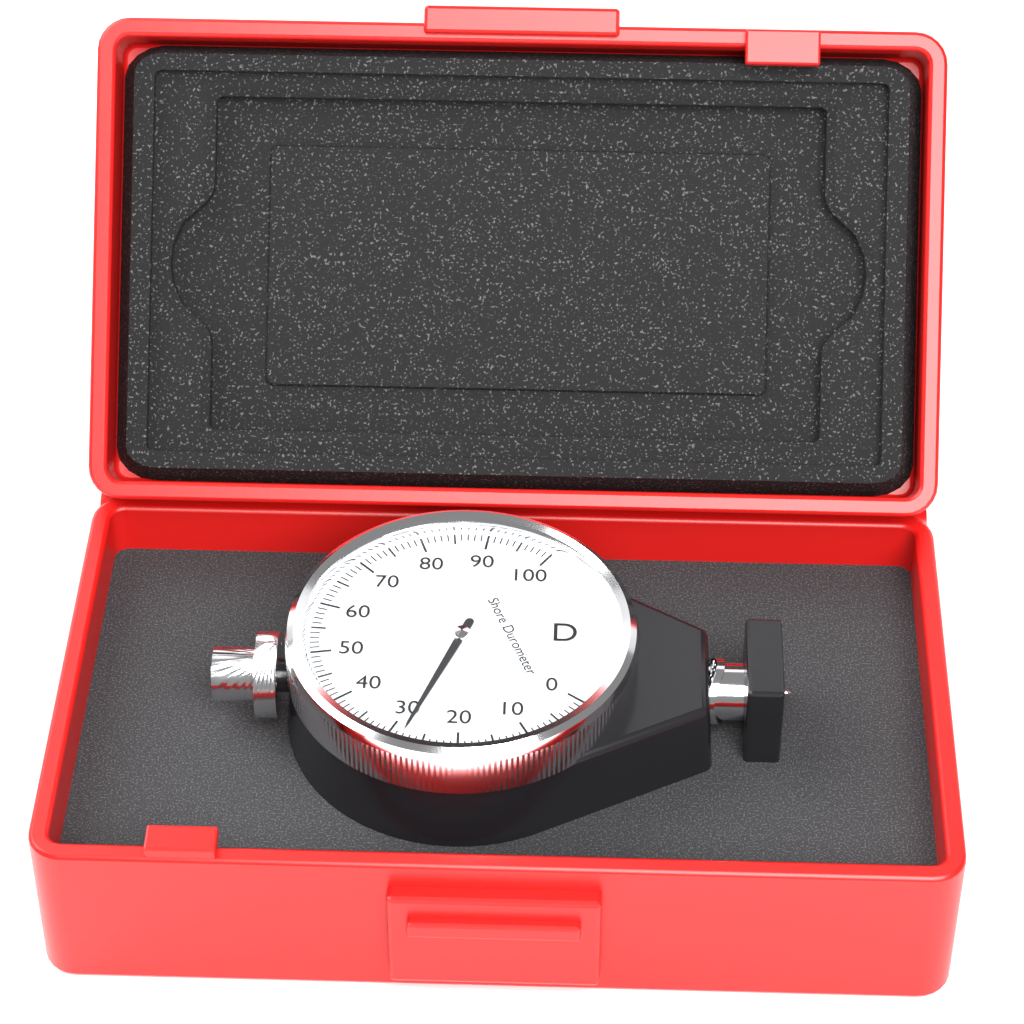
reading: 28 Shore D
